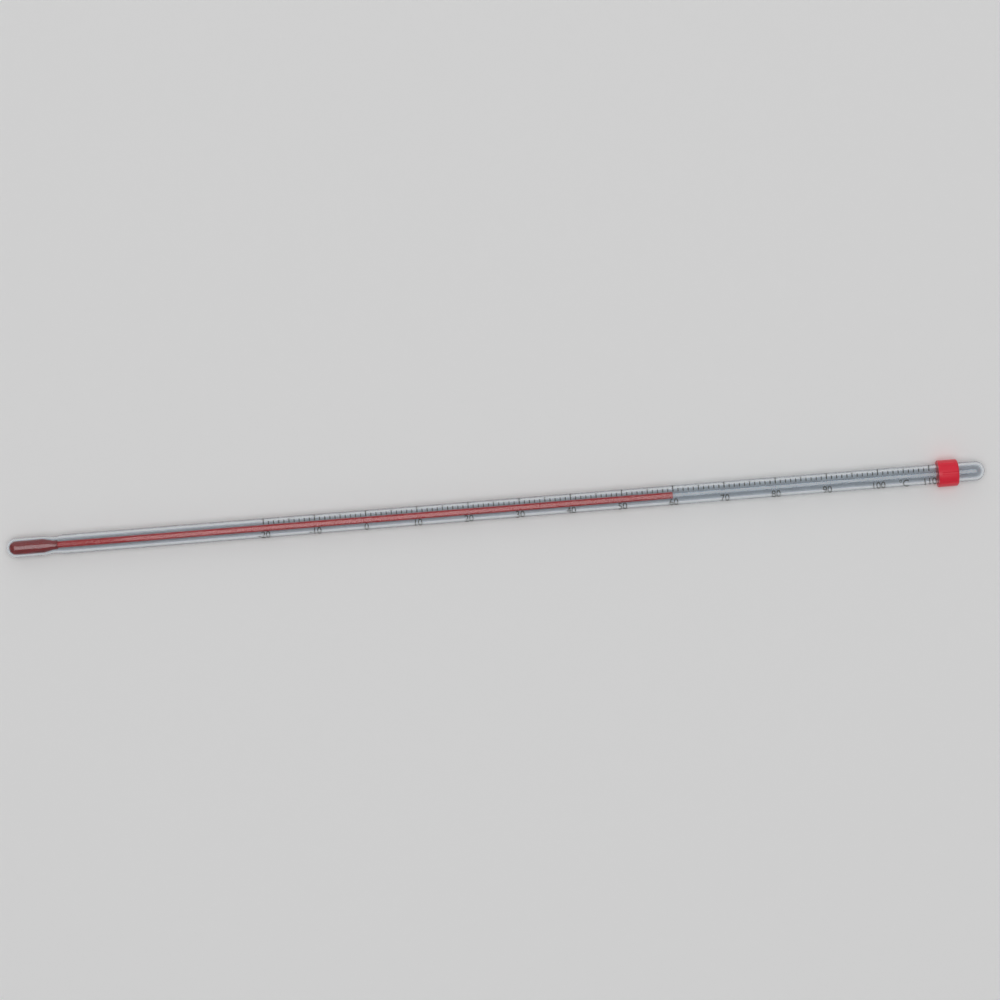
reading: 60 °C
